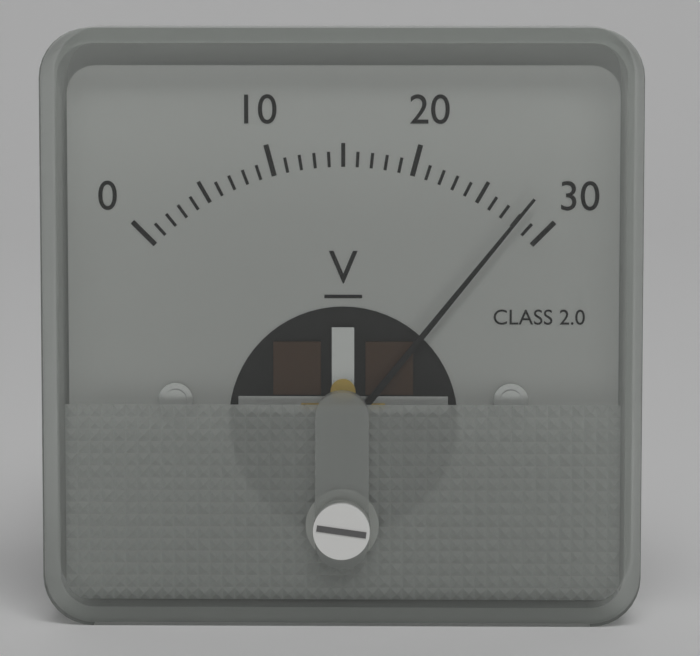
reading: 28 V
